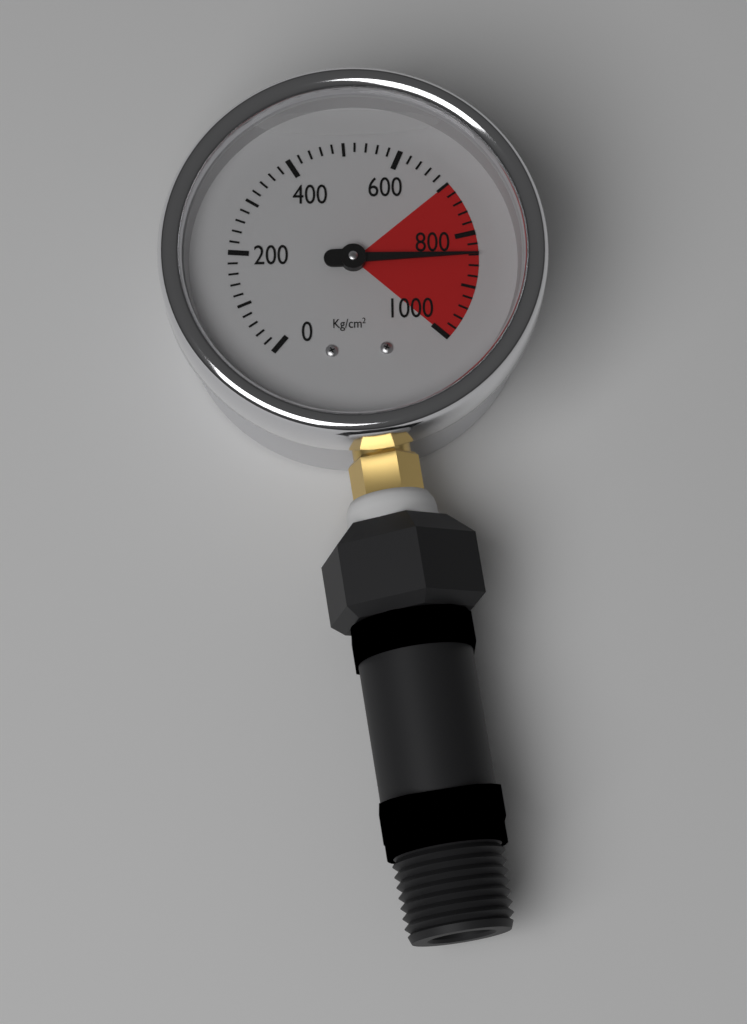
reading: 840 kg/cm²
